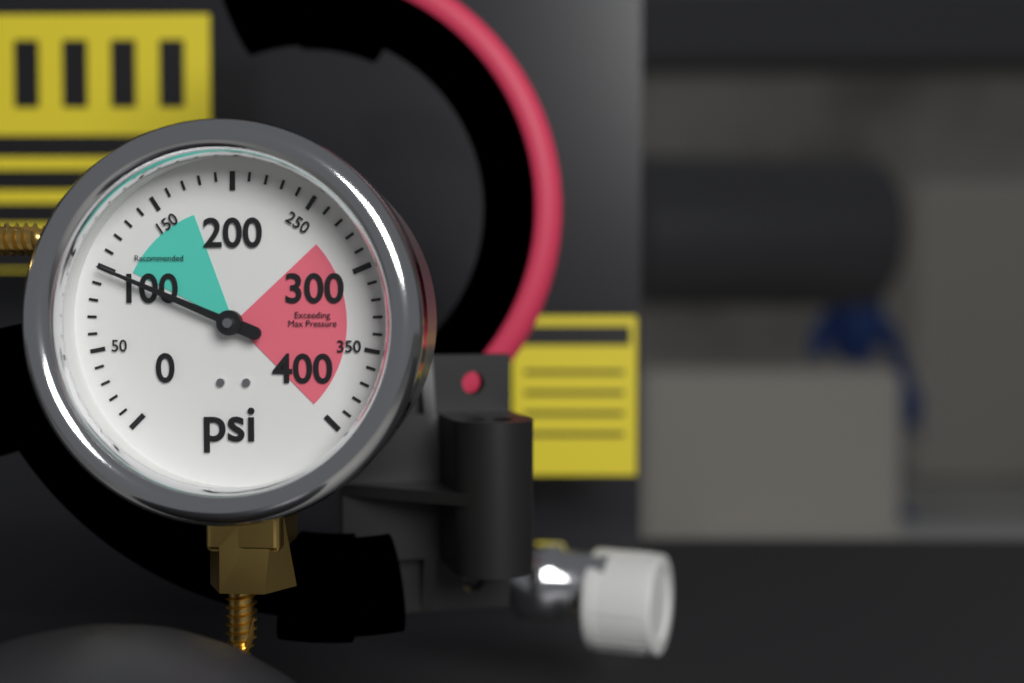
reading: 100 psi
